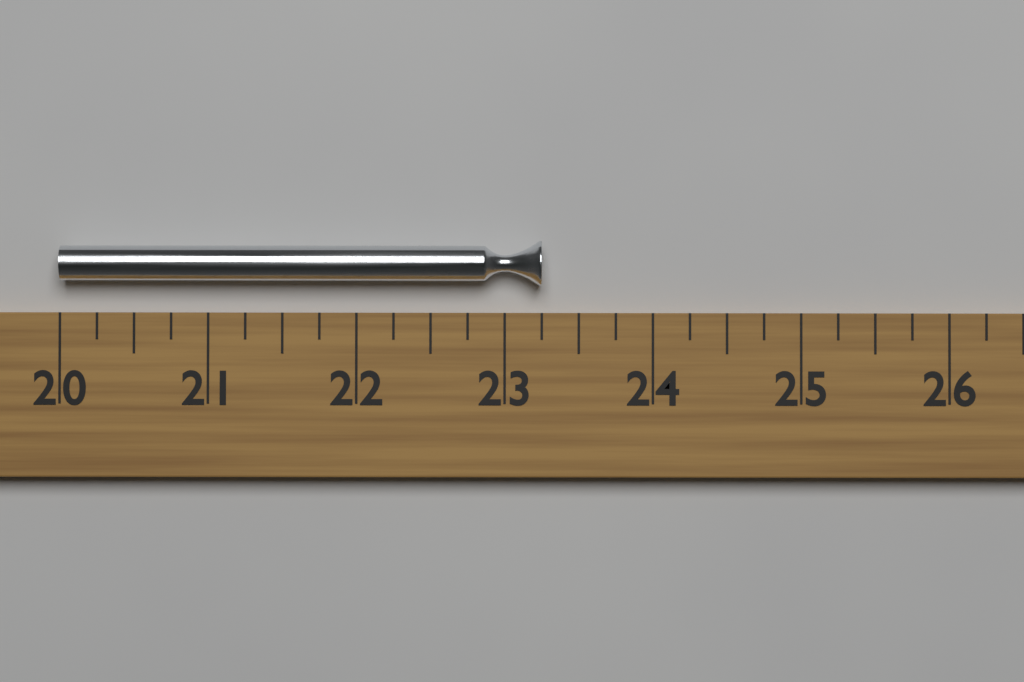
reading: 23.25 (no unit)
